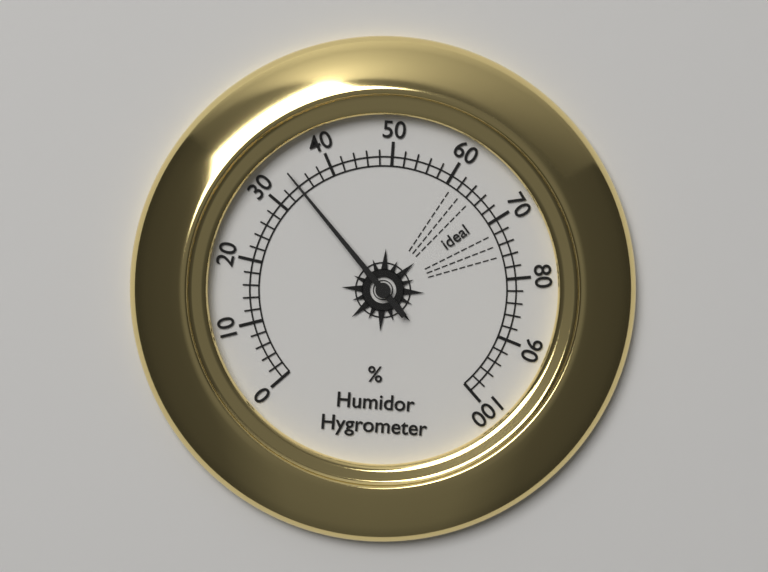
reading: 34 %
